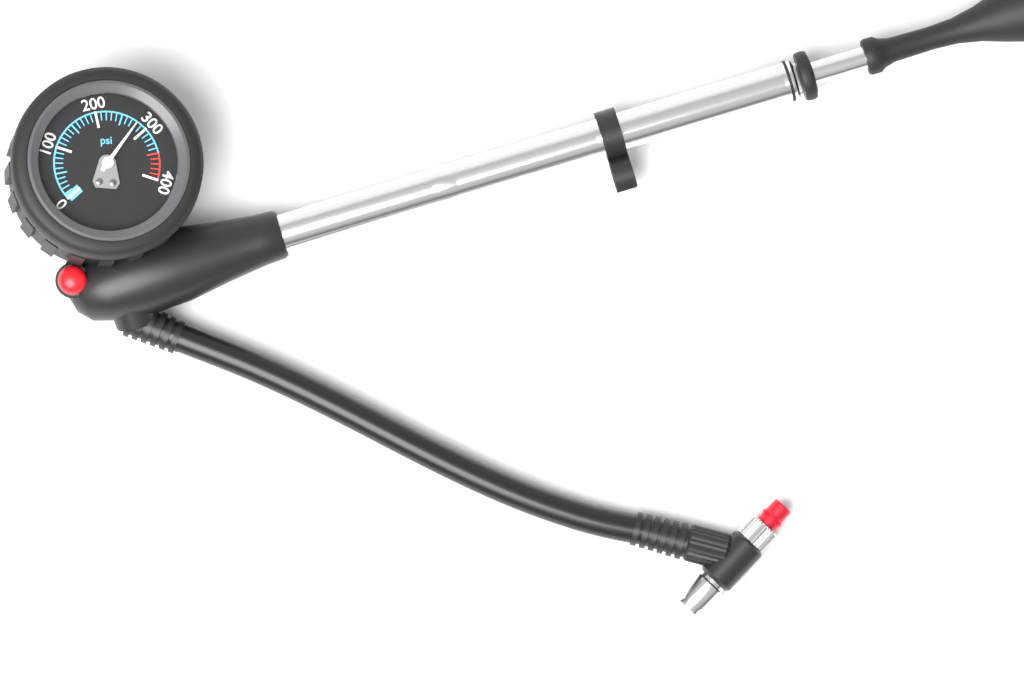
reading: 280 psi
